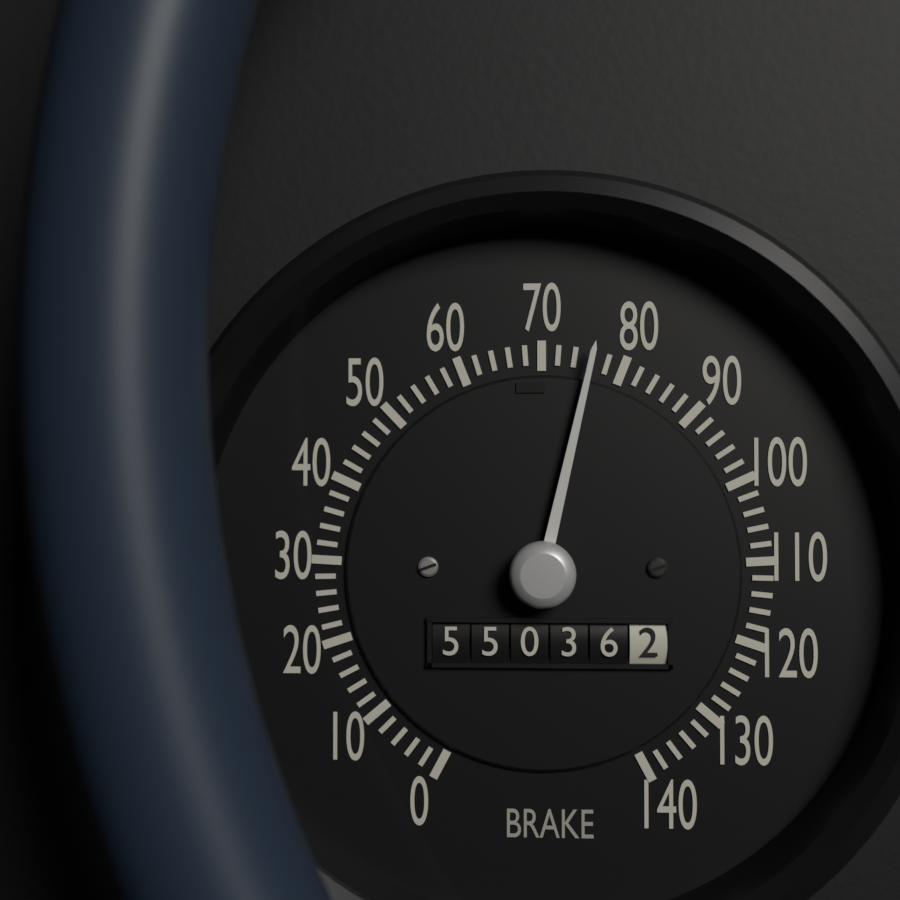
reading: 76 (no unit)
